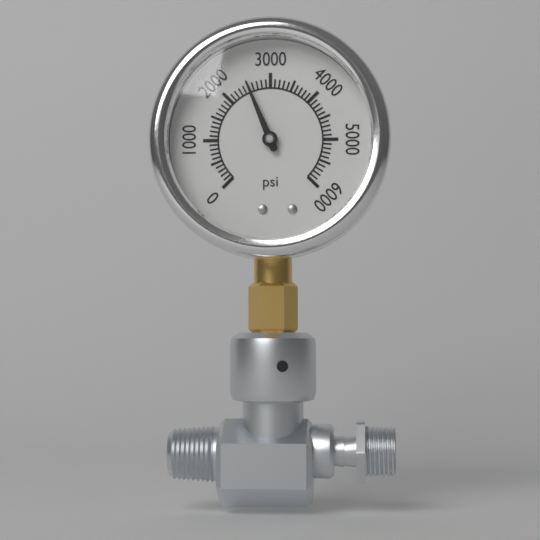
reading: 2500 psi
